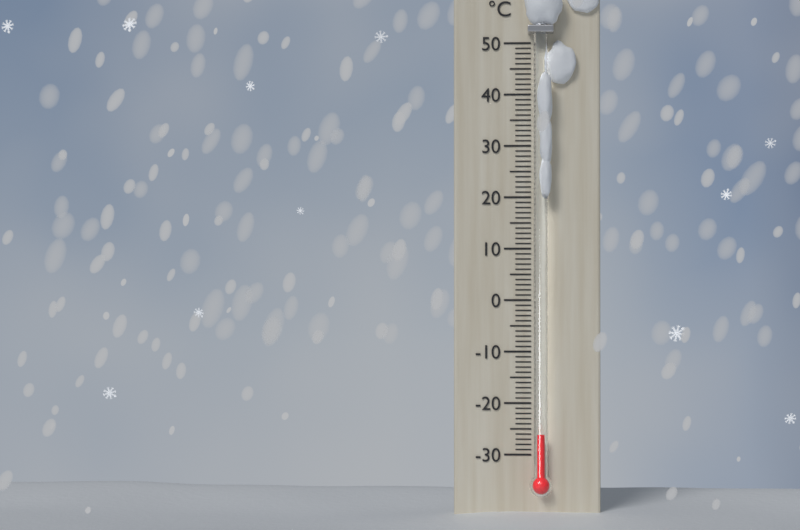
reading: -26 °C
